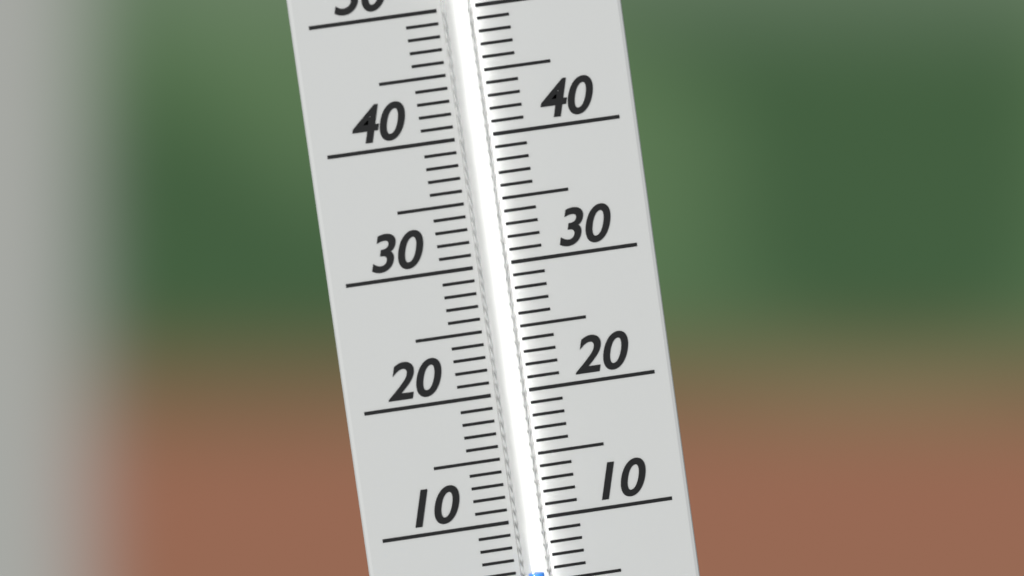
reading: 6 (no unit)
